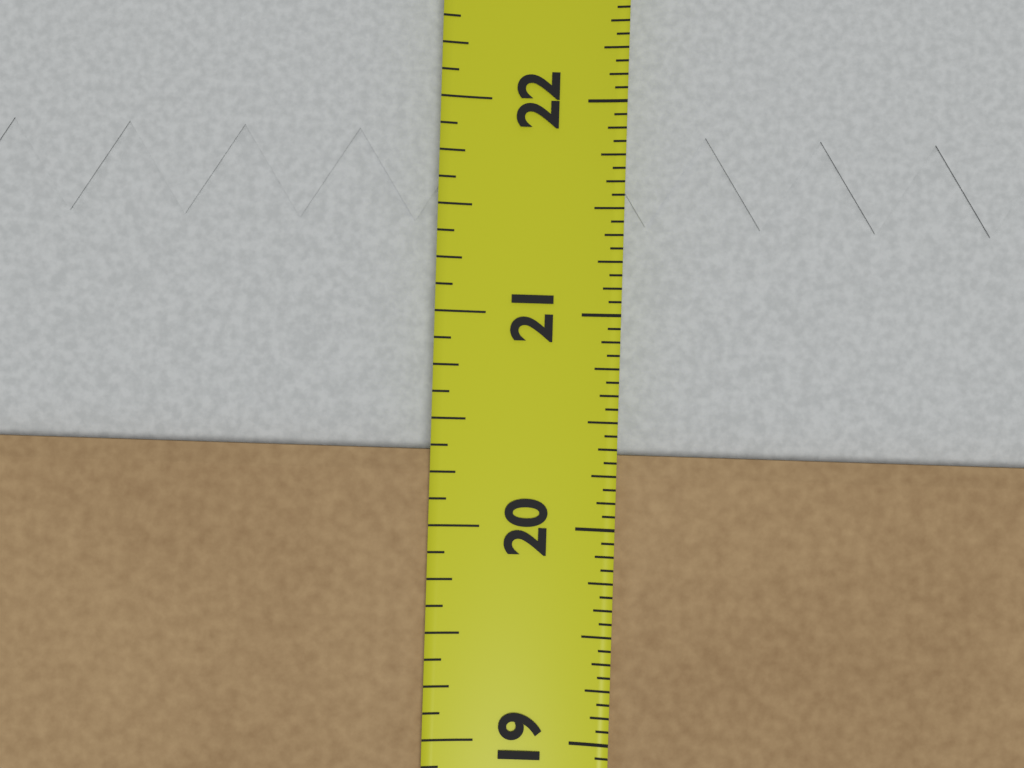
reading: 20.3750 in
